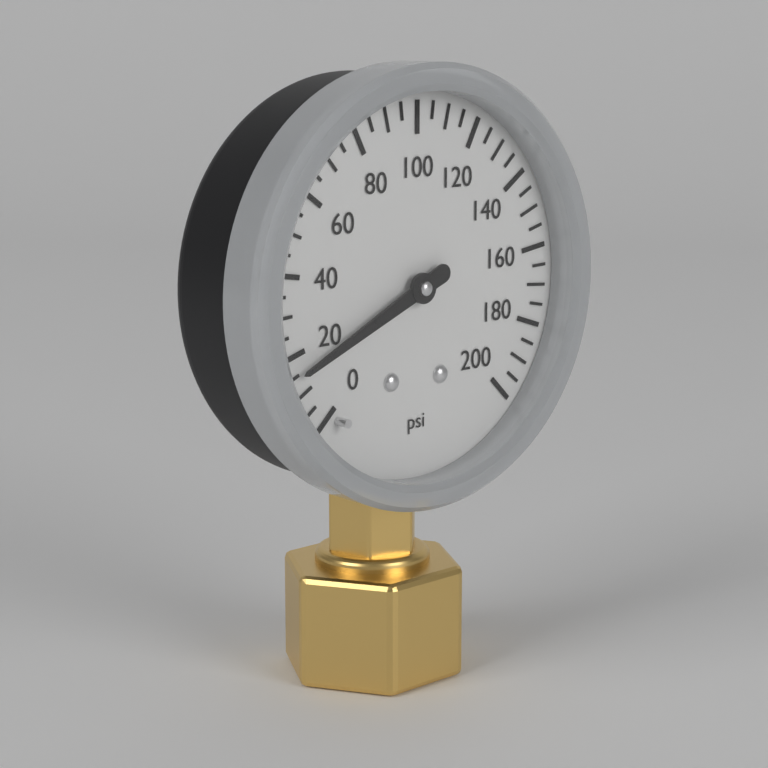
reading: 15 psi
